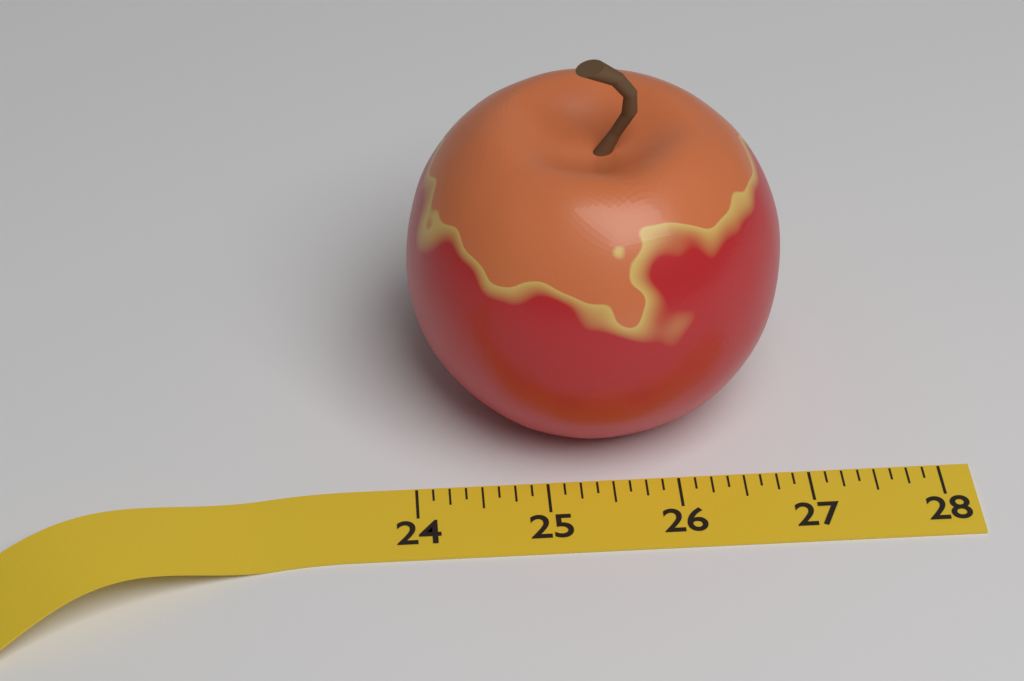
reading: 26.875 (no unit)
